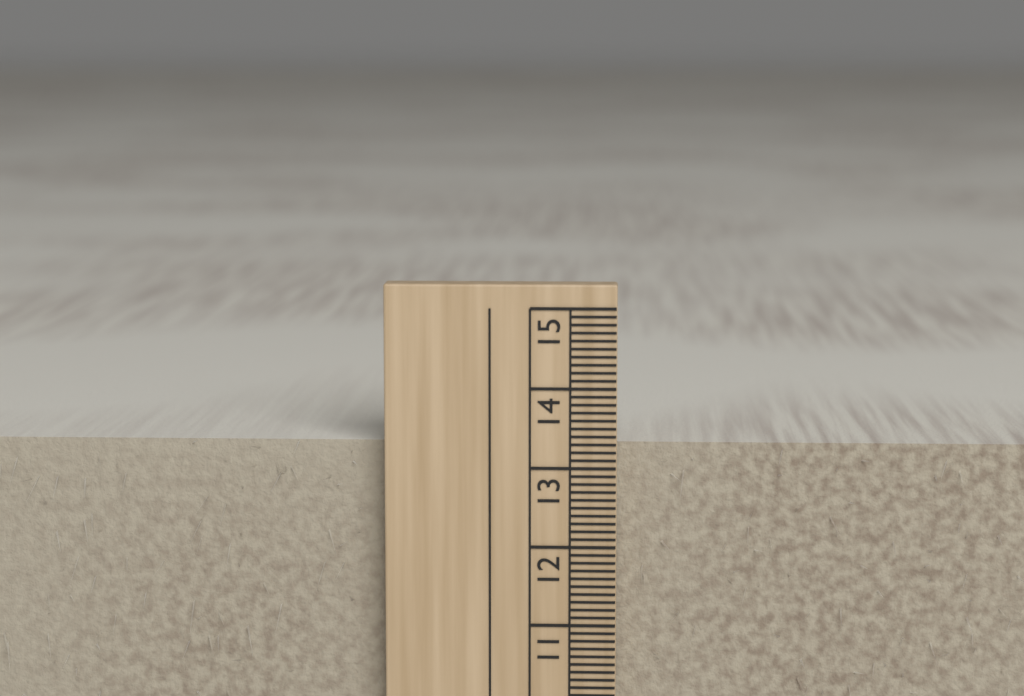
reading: 13.3 cm
